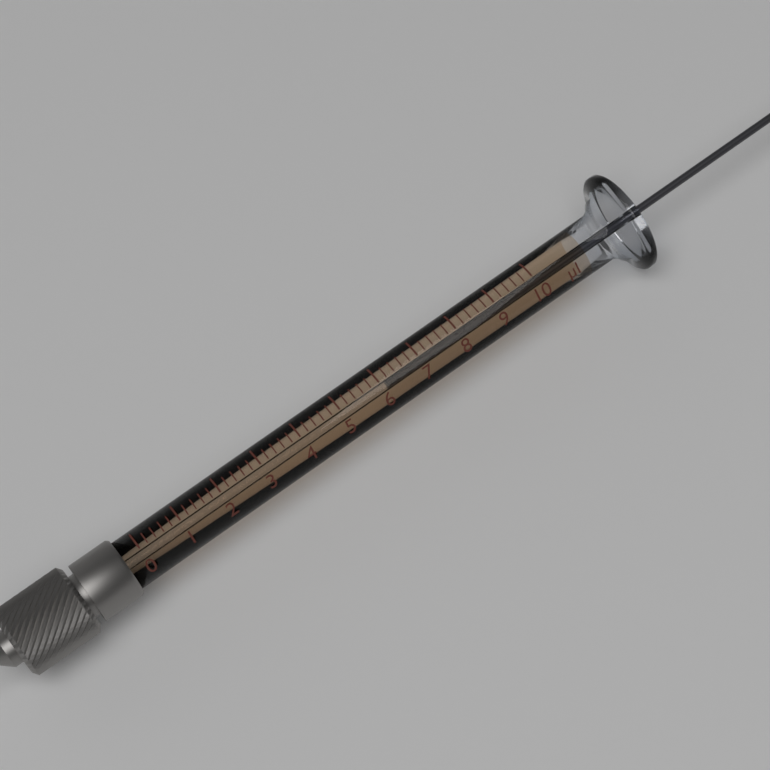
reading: 6.2 µl
